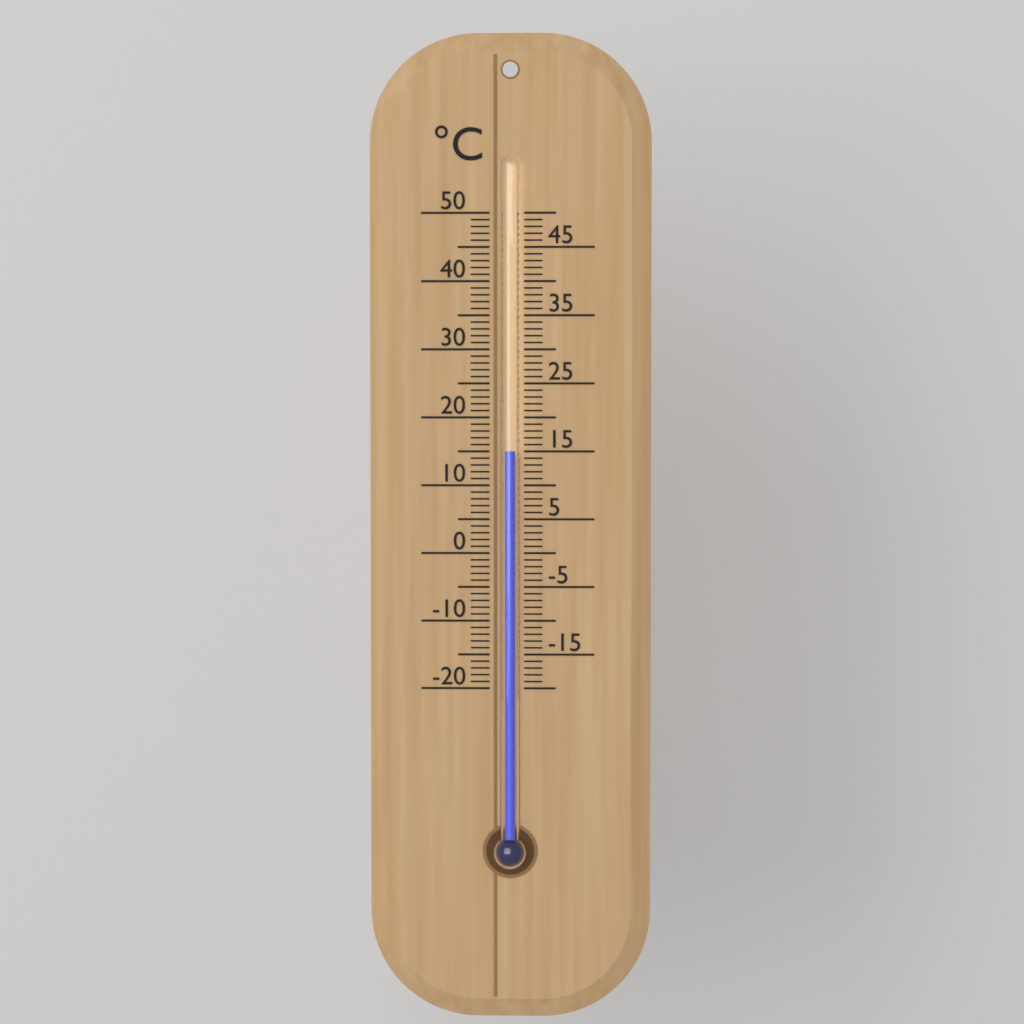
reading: 15 °C
